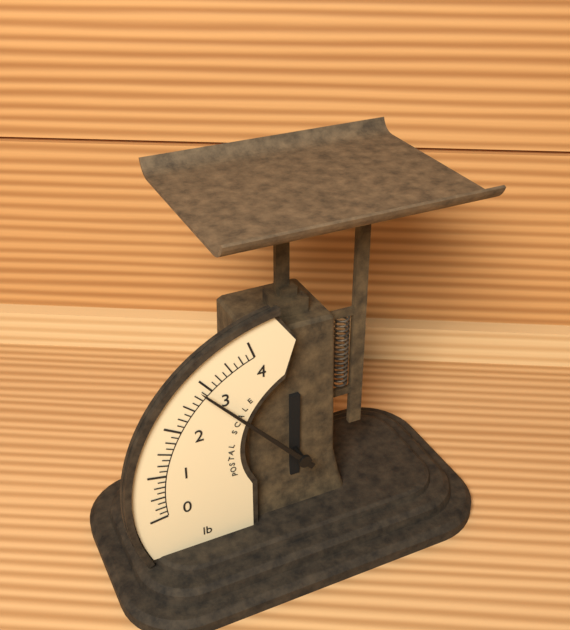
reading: 2.875 lb
